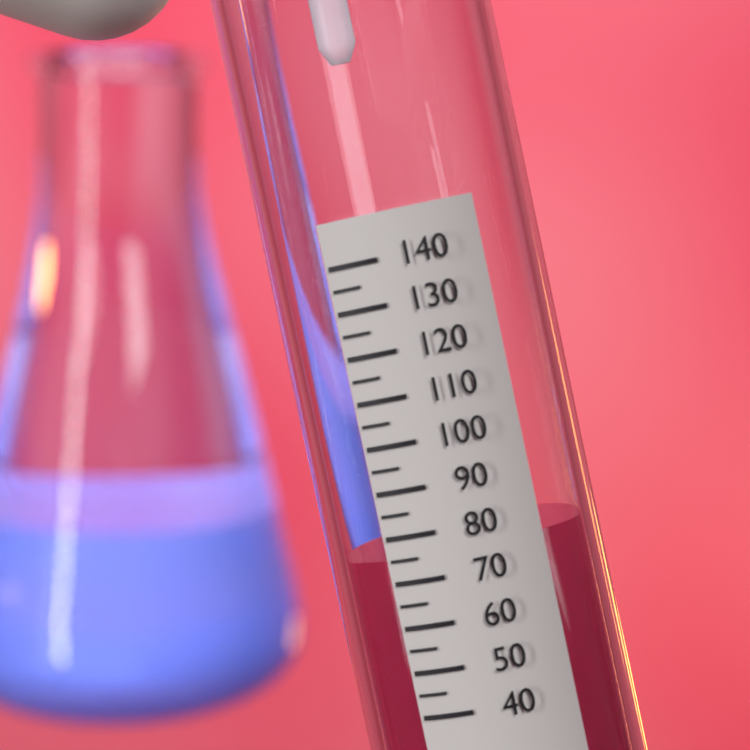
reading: 75 (no unit)
